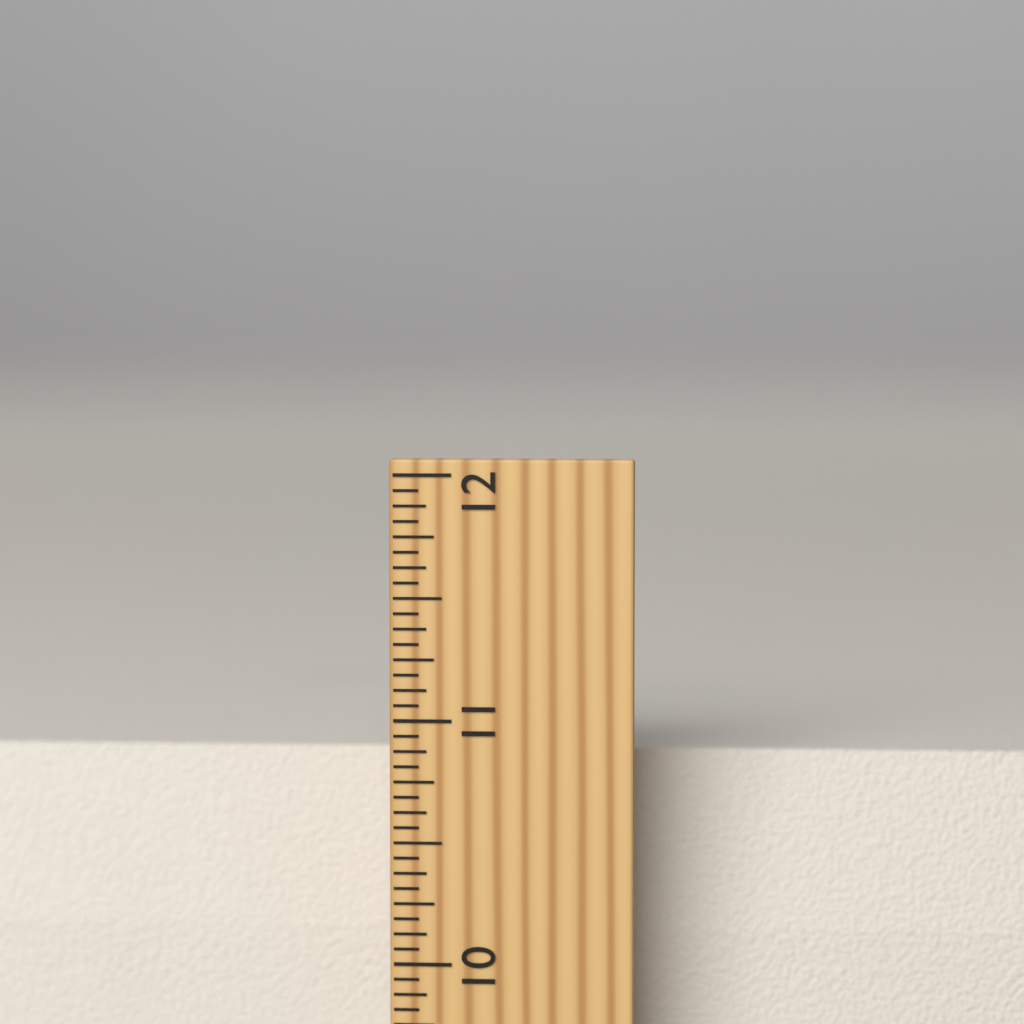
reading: 10.8125 inch
